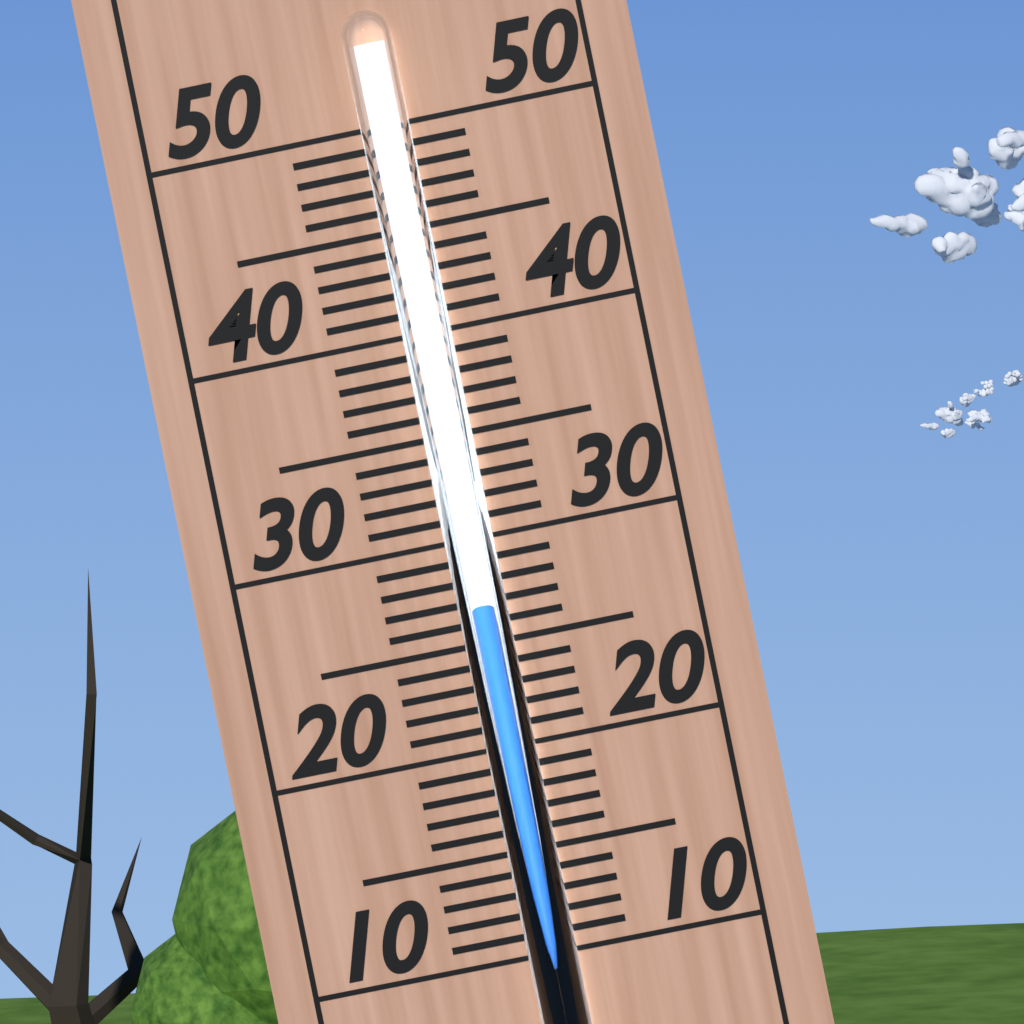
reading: 27 (no unit)
